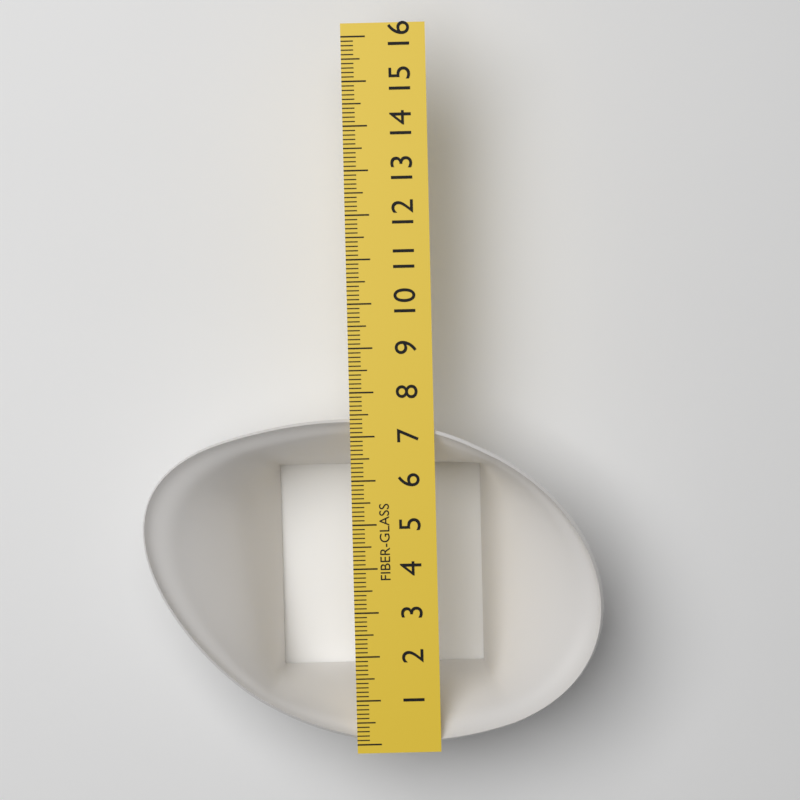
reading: 7.4 (no unit)
